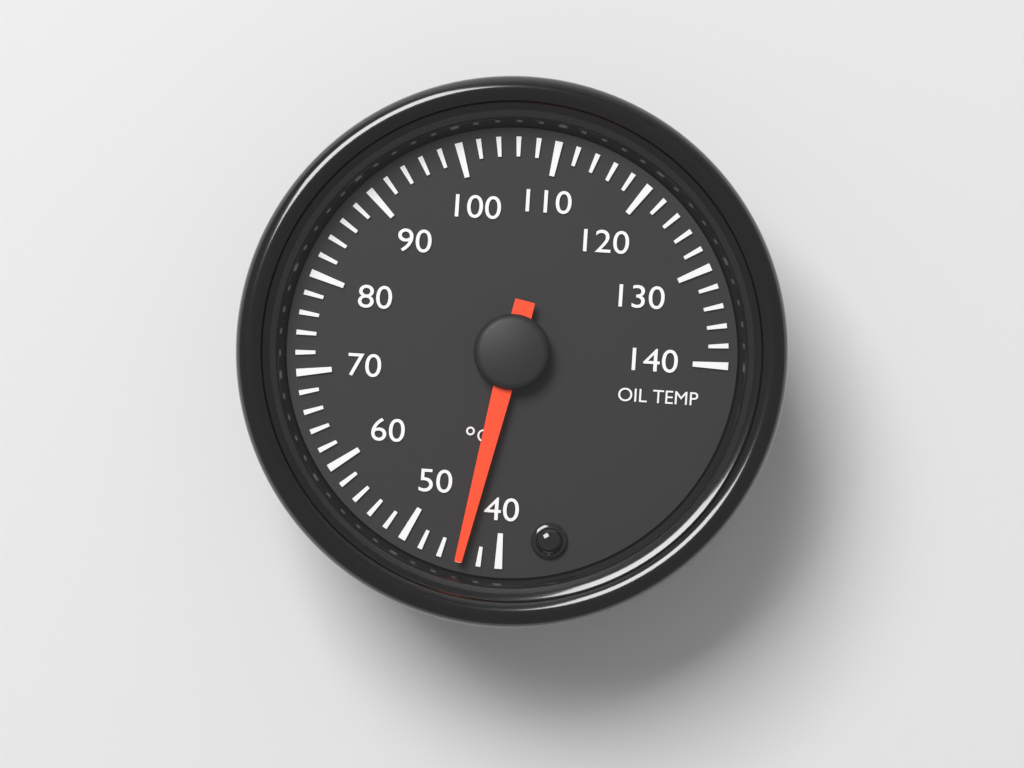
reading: 44 °C
